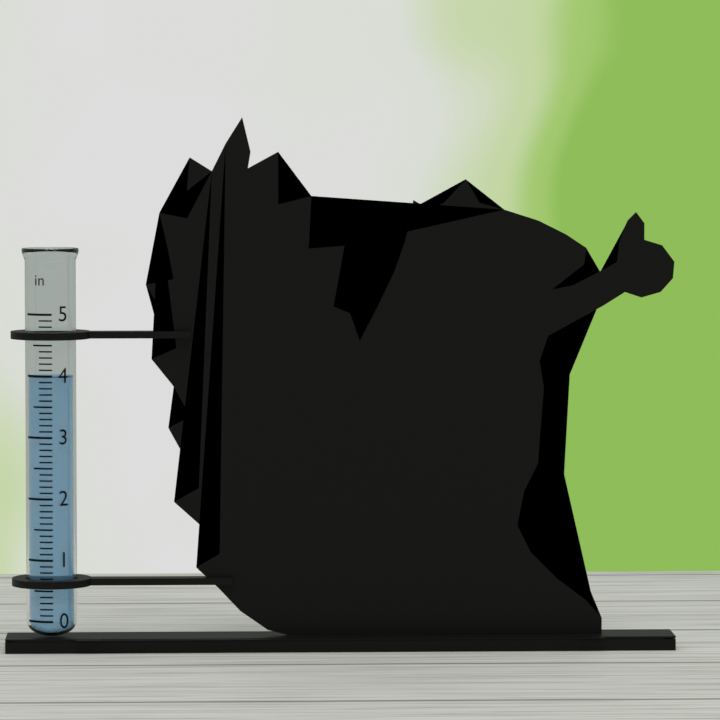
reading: 4.0 in
